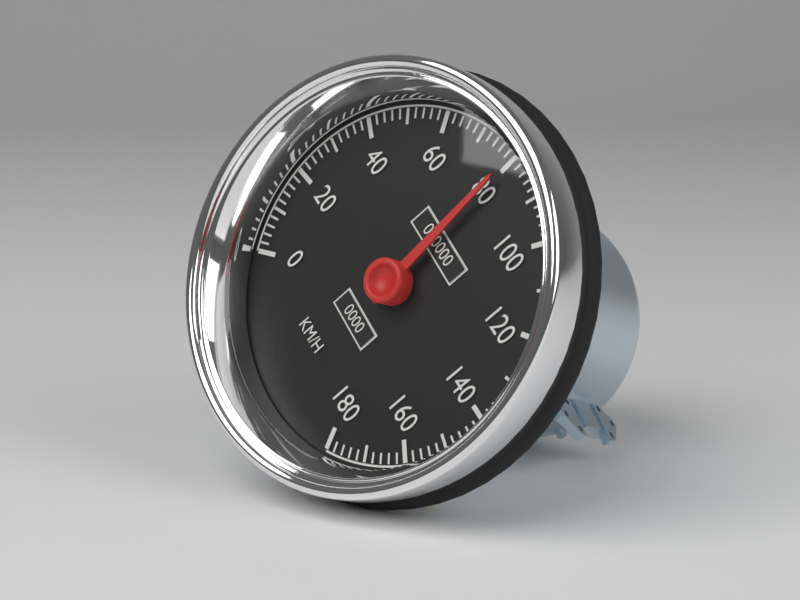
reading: 80 km/h
